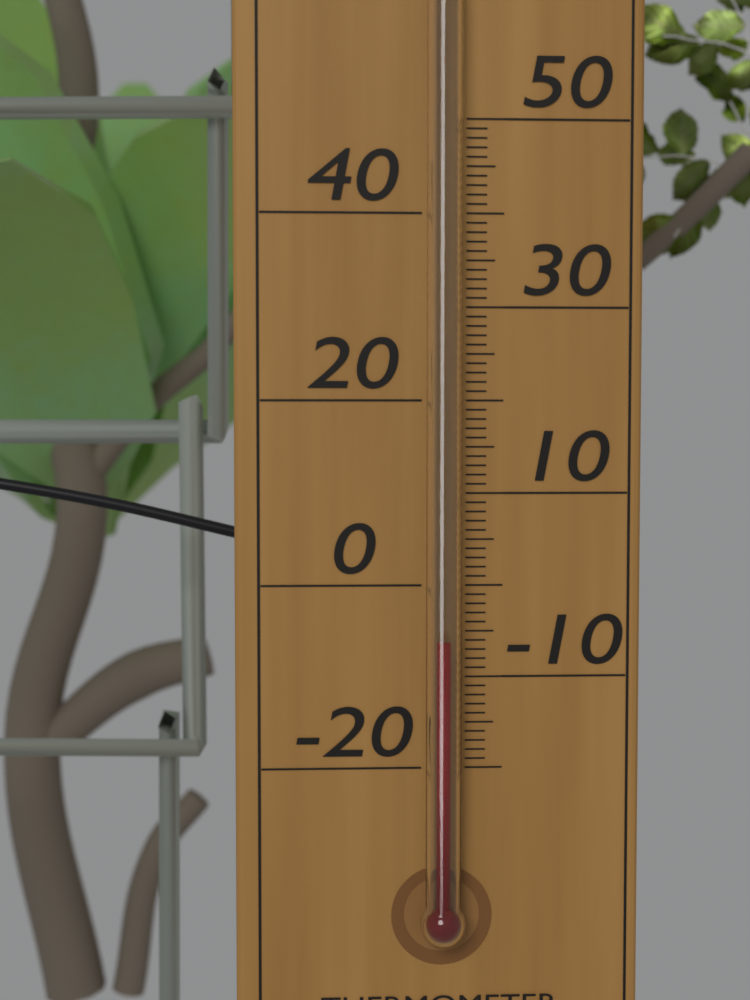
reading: -6 °C
